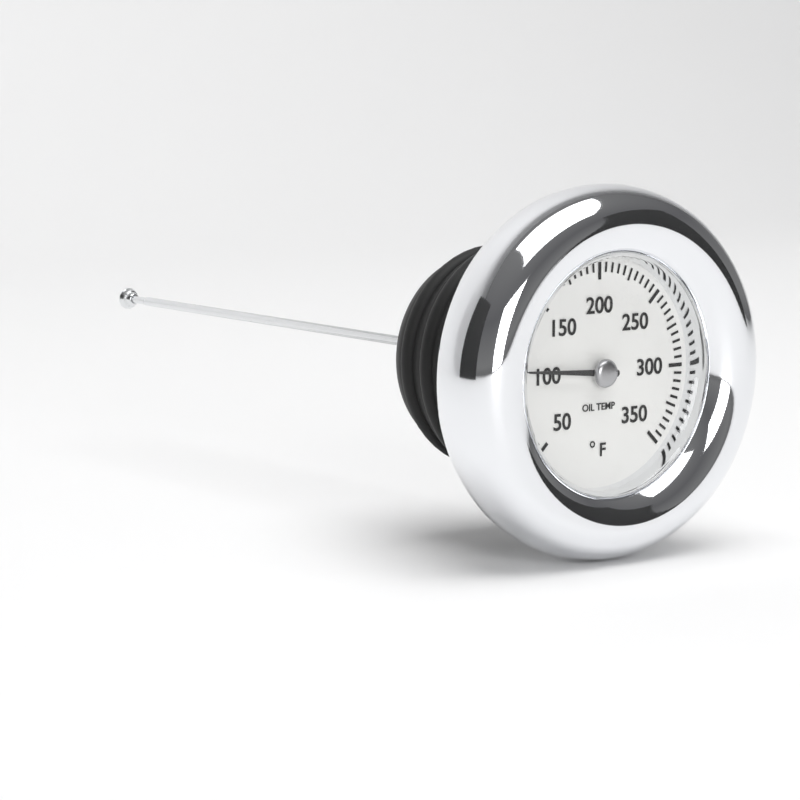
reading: 105 °F
